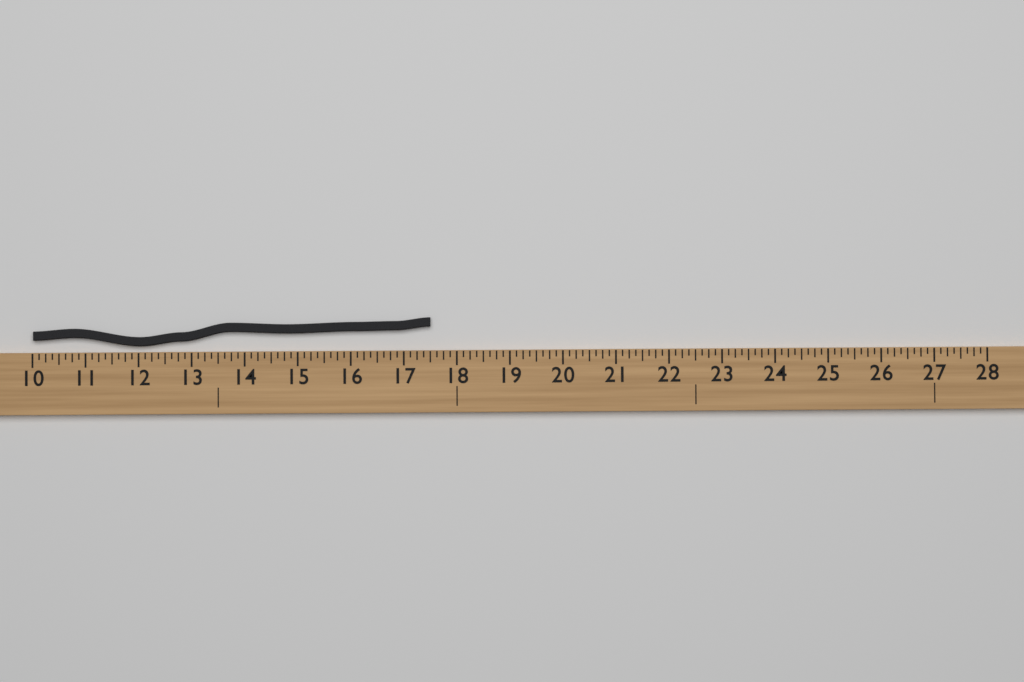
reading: 17.500 (no unit)
